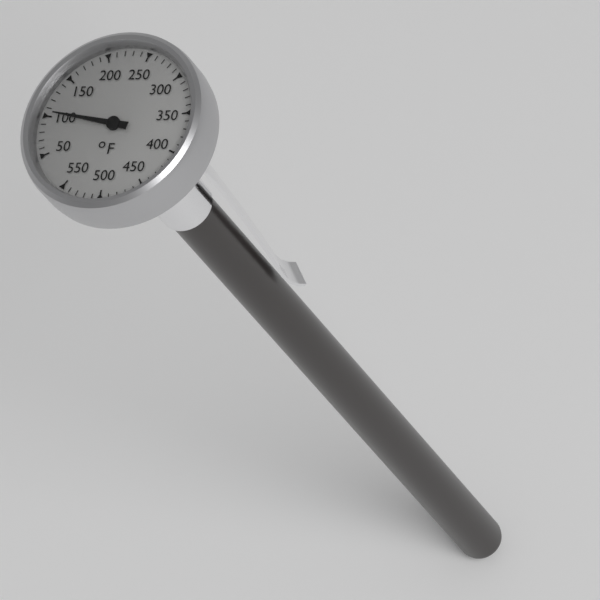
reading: 105 °F
